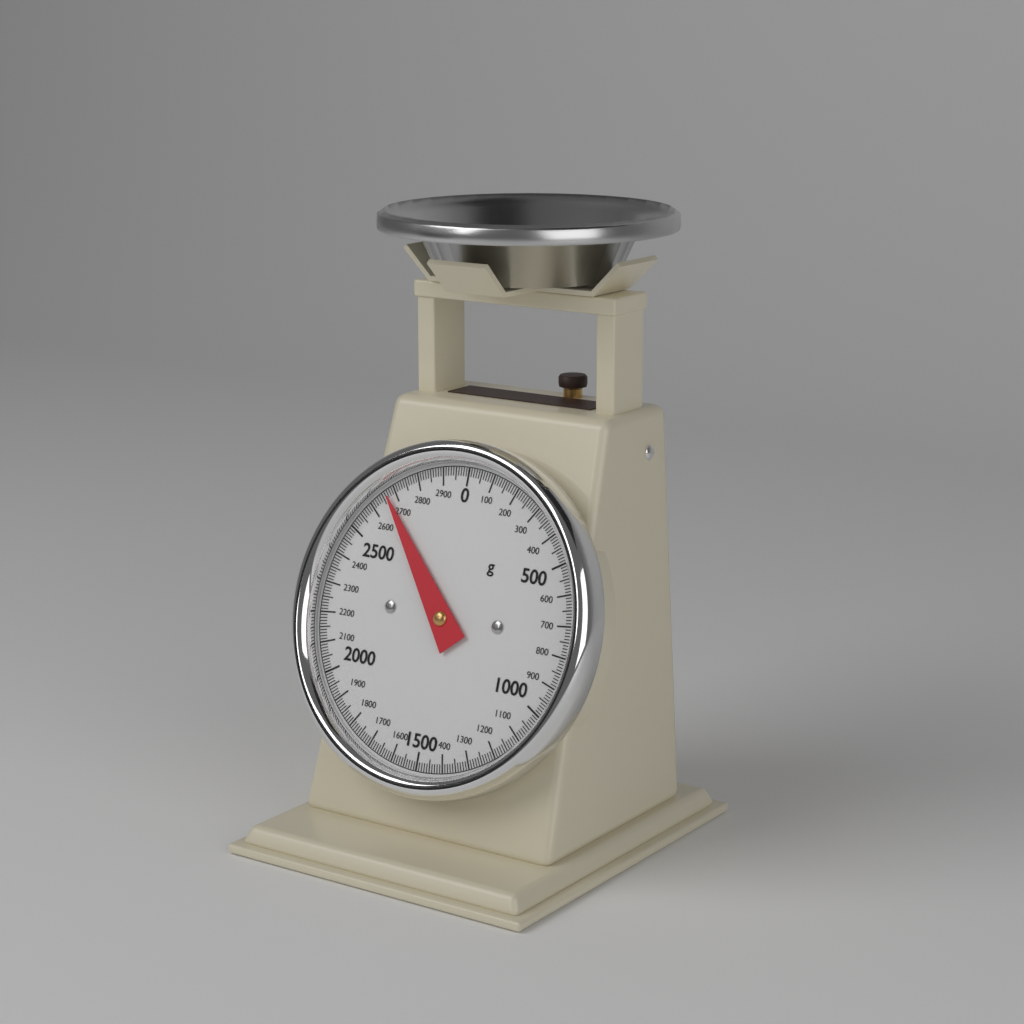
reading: 2670 g
